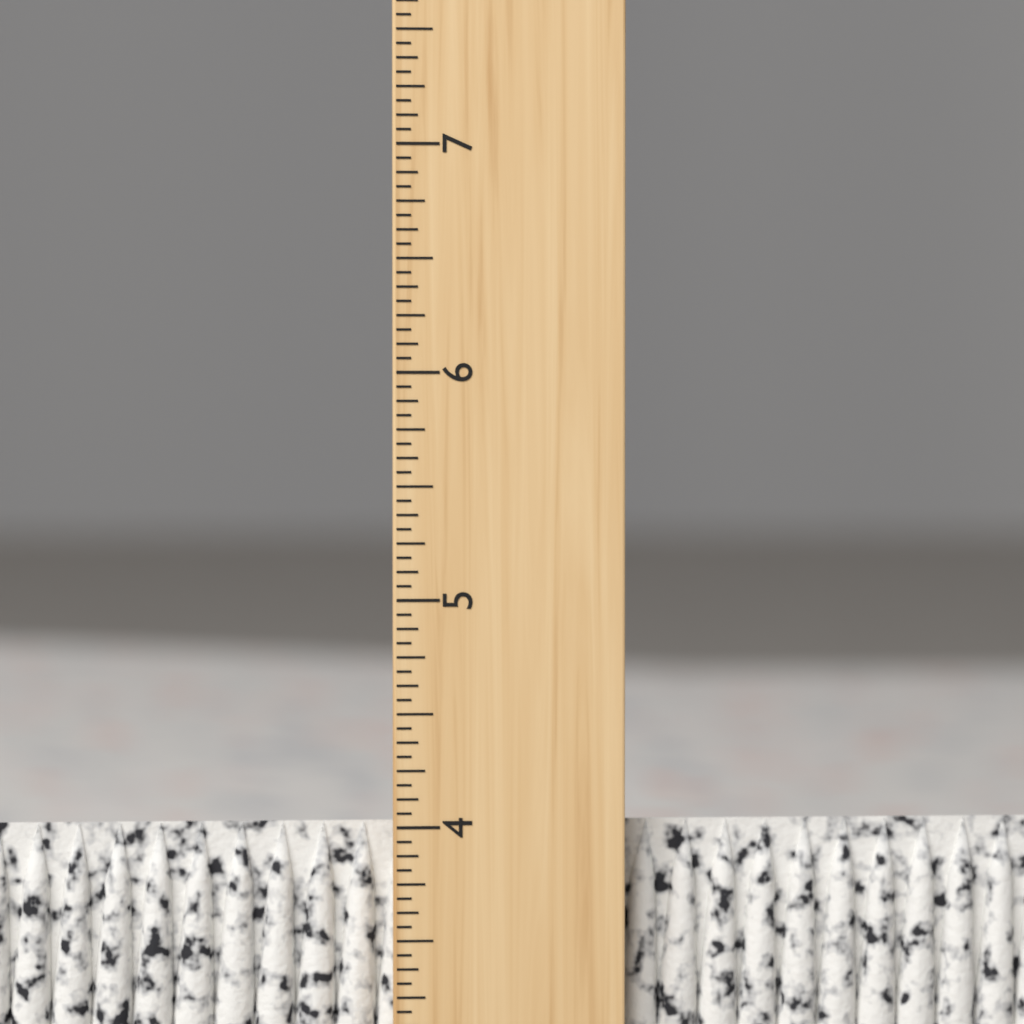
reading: 4.0000 inch
